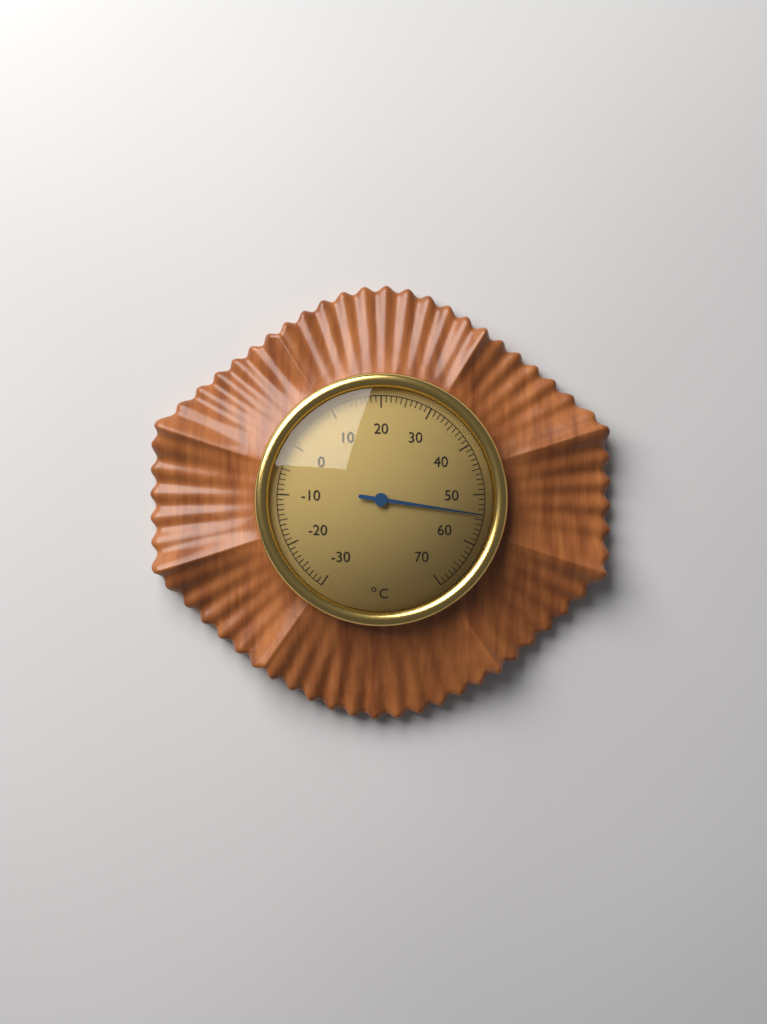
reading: 54 °C
